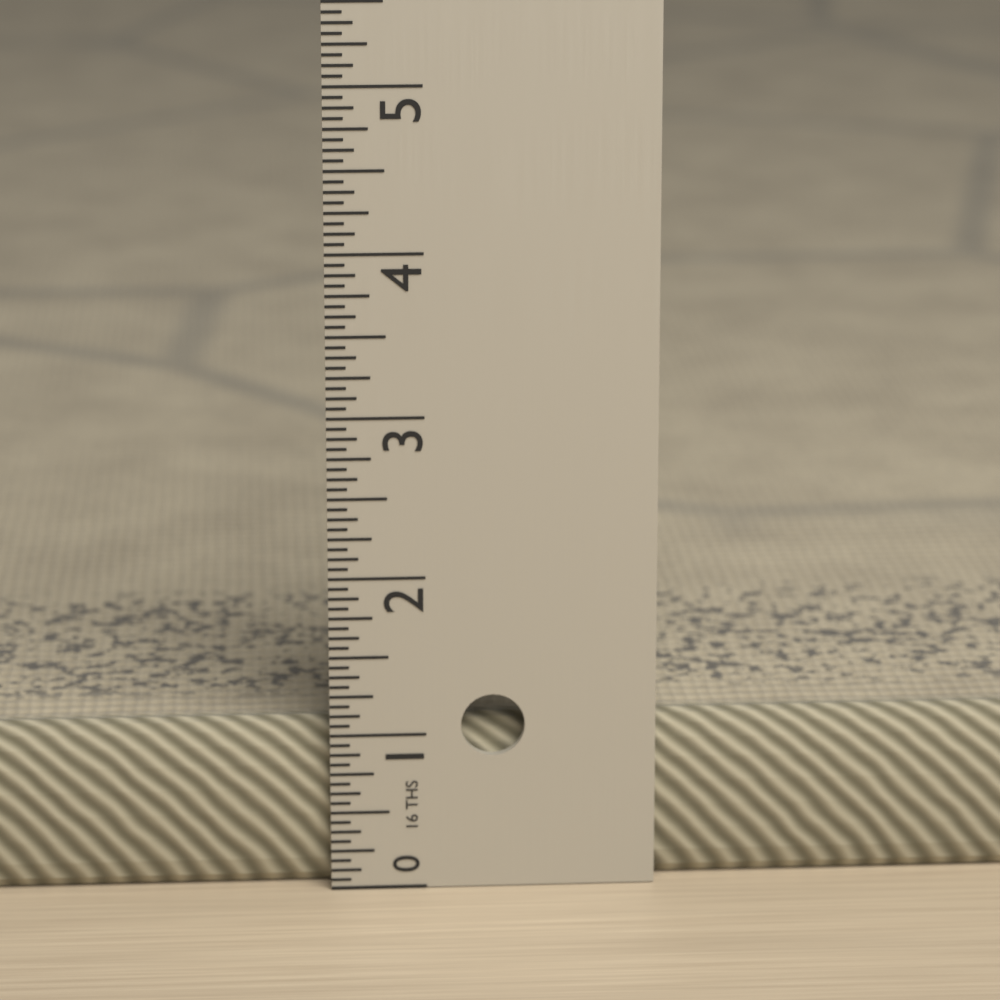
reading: 1.0625 in
